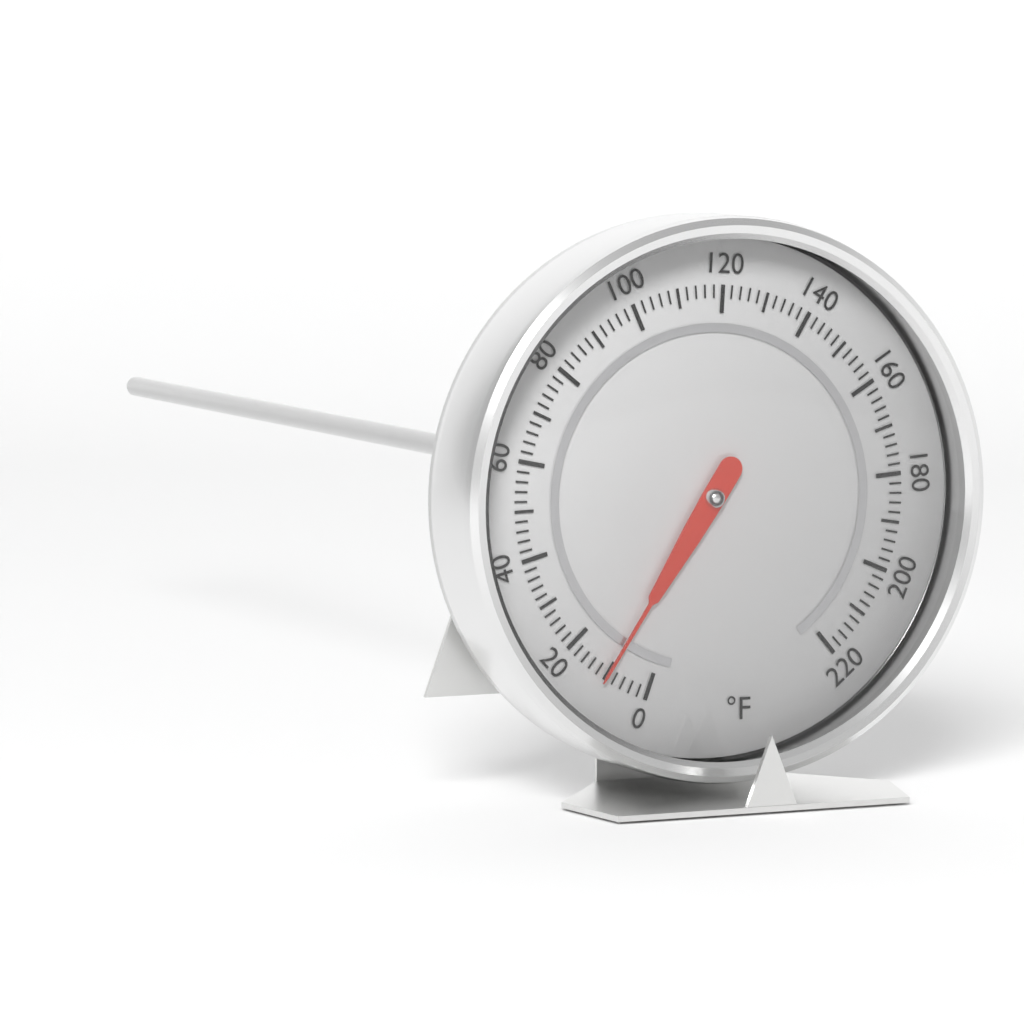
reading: 10 °F
